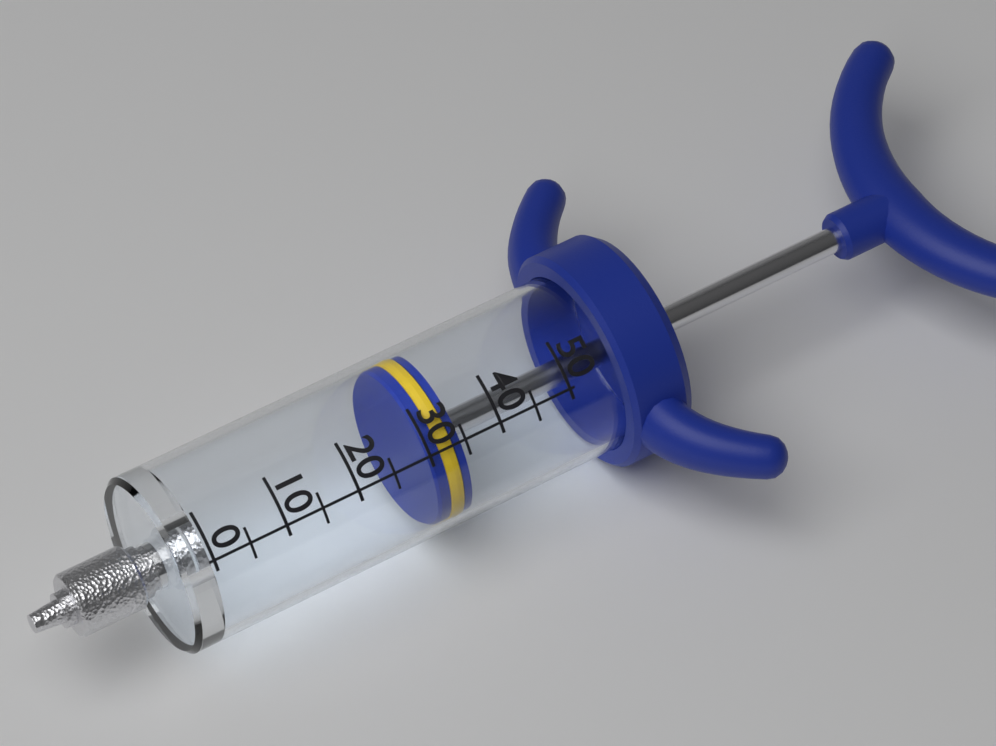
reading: 30 (no unit)
